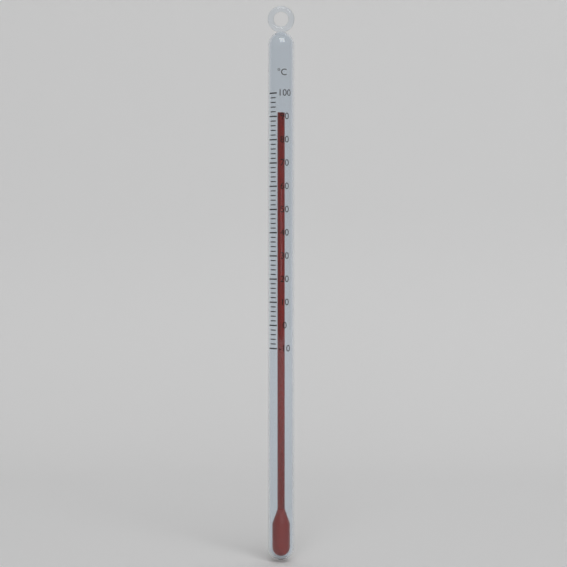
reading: 92 °C
